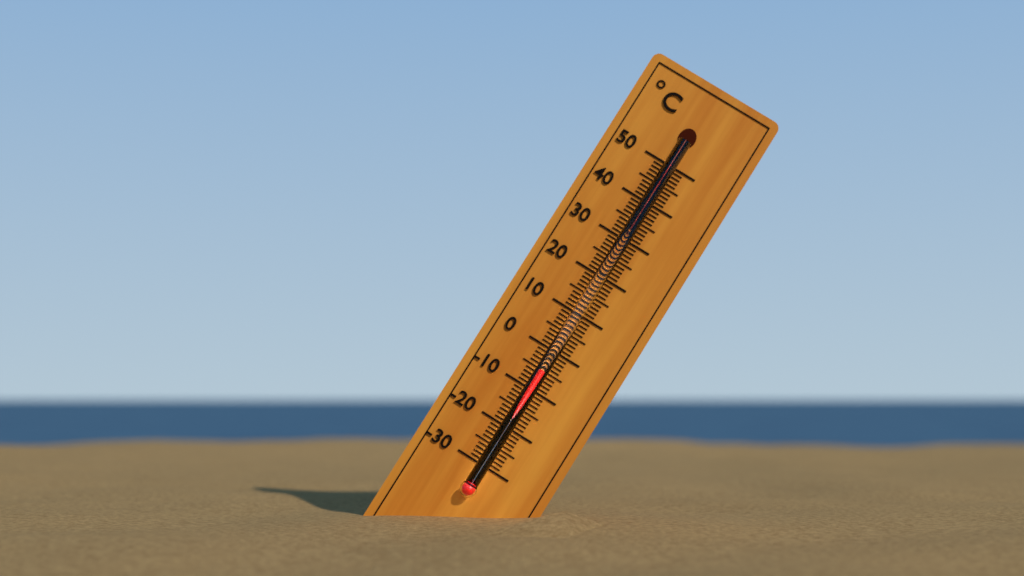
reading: -5 °C
